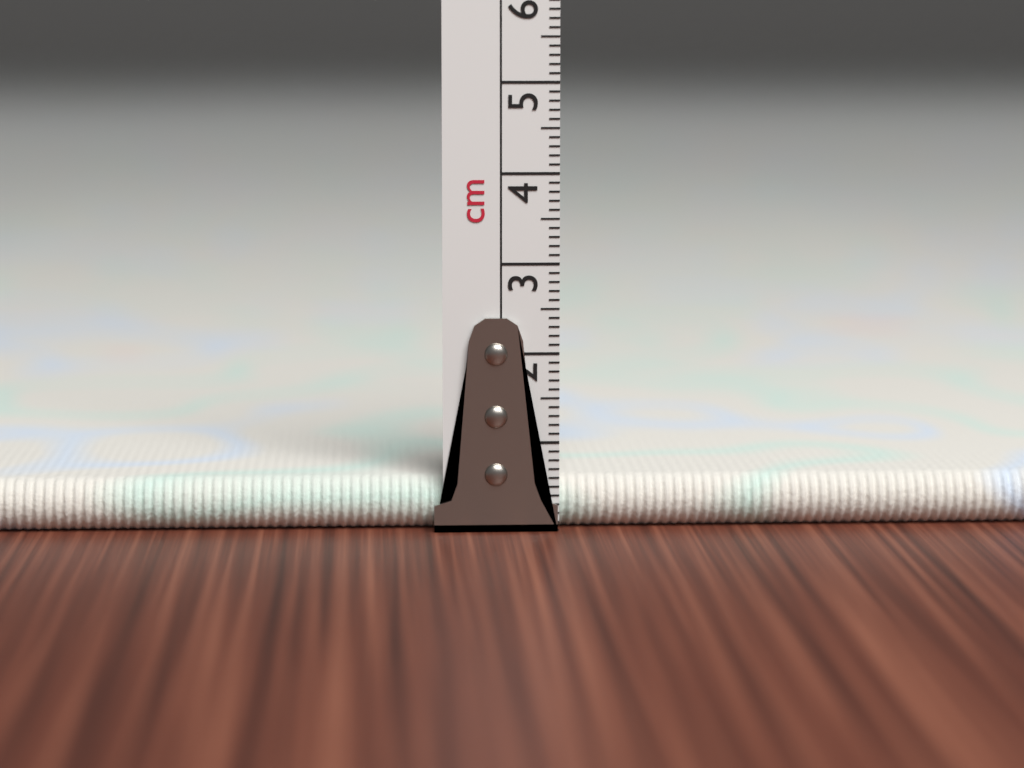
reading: 0.6 cm
